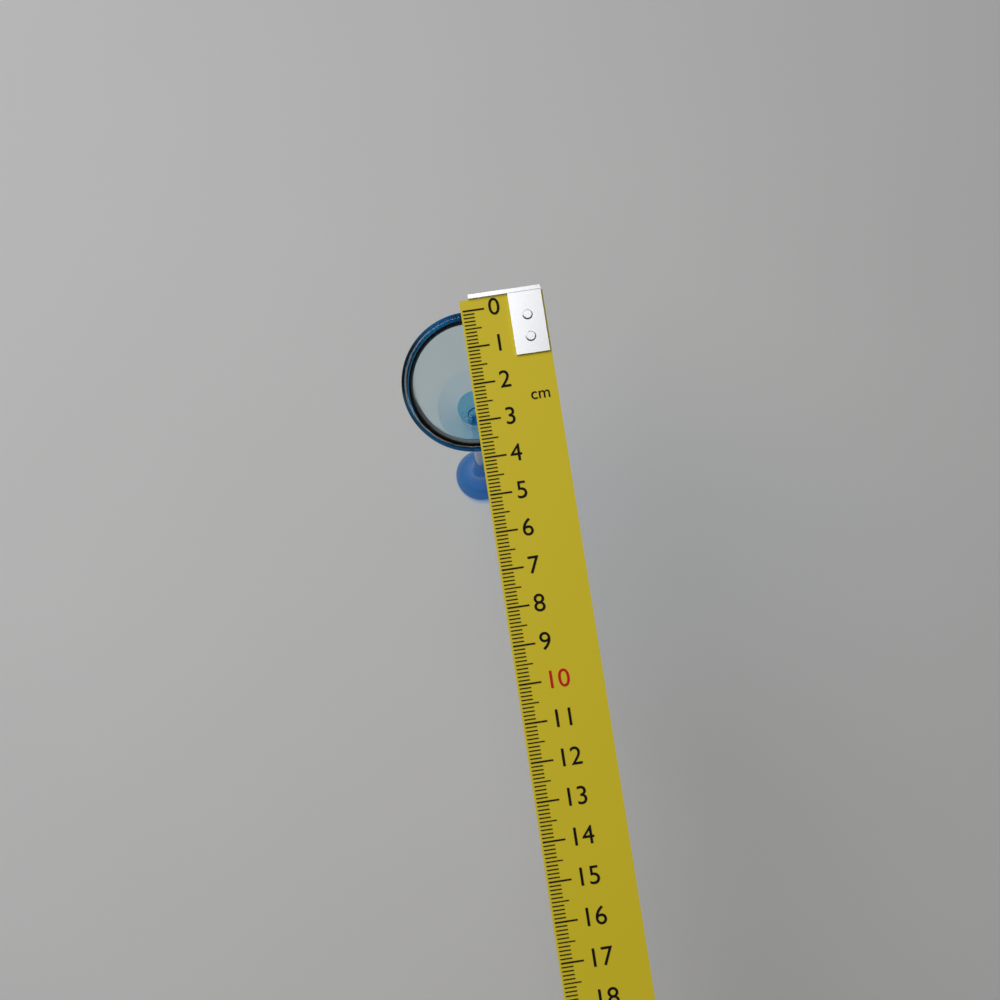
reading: 3.8 cm
